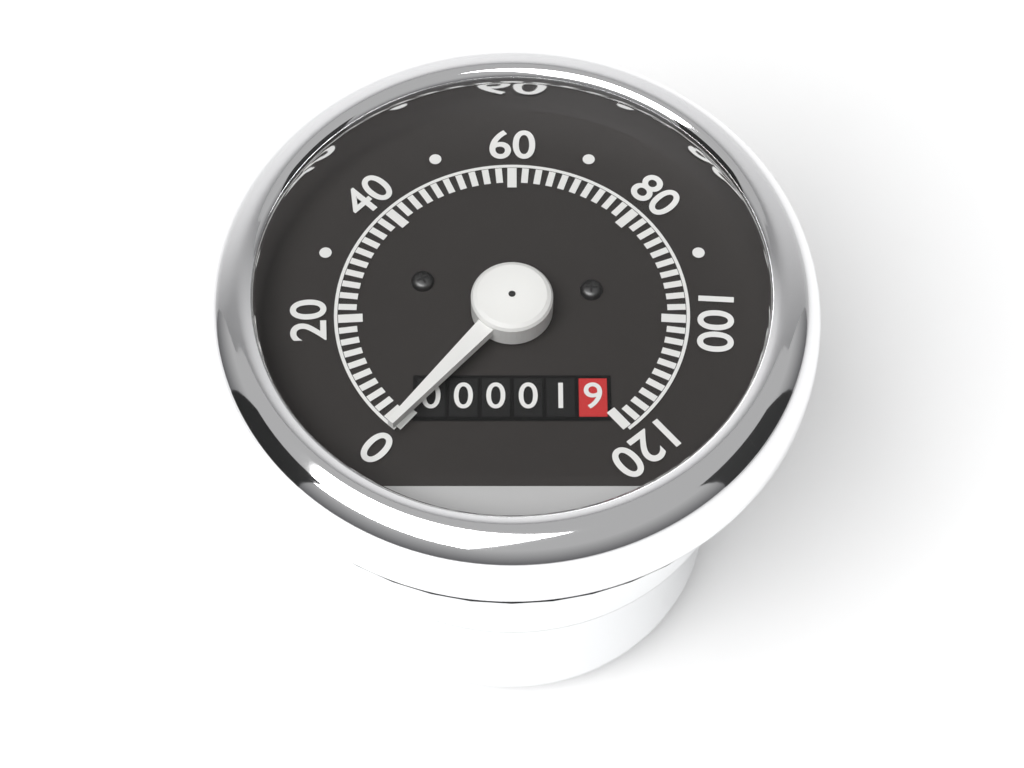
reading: 0 (no unit)
